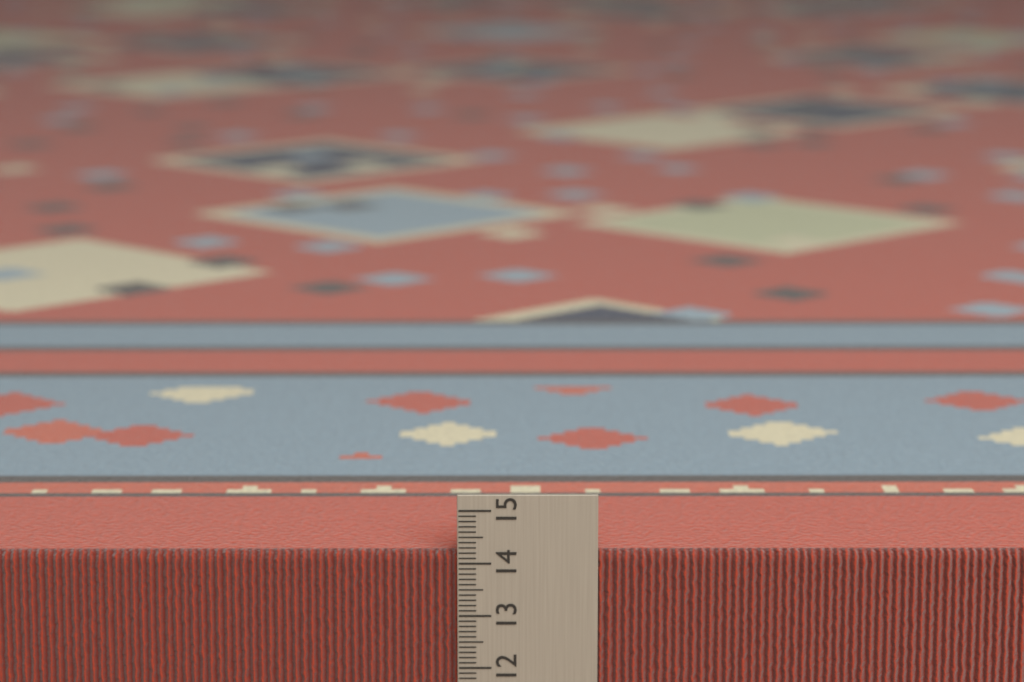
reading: 14.2 cm
